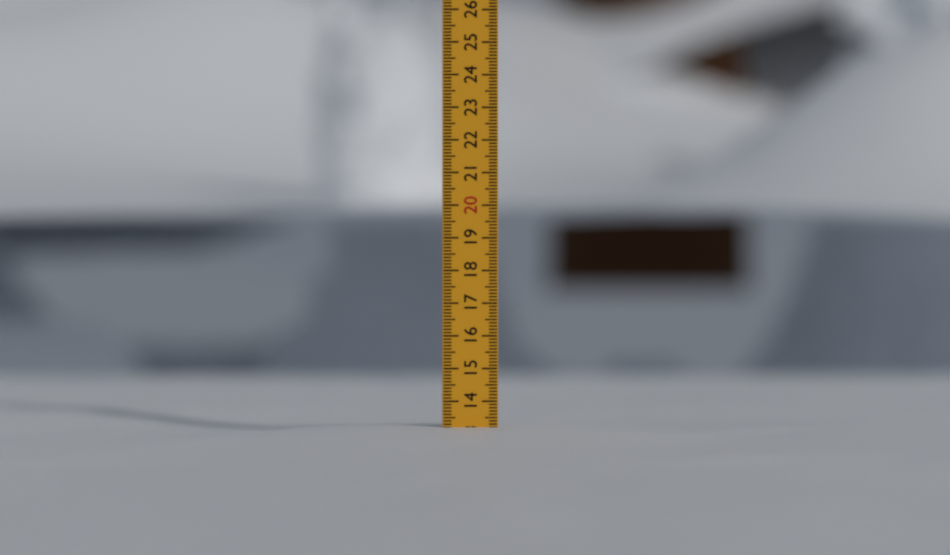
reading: 13.2 (no unit)
